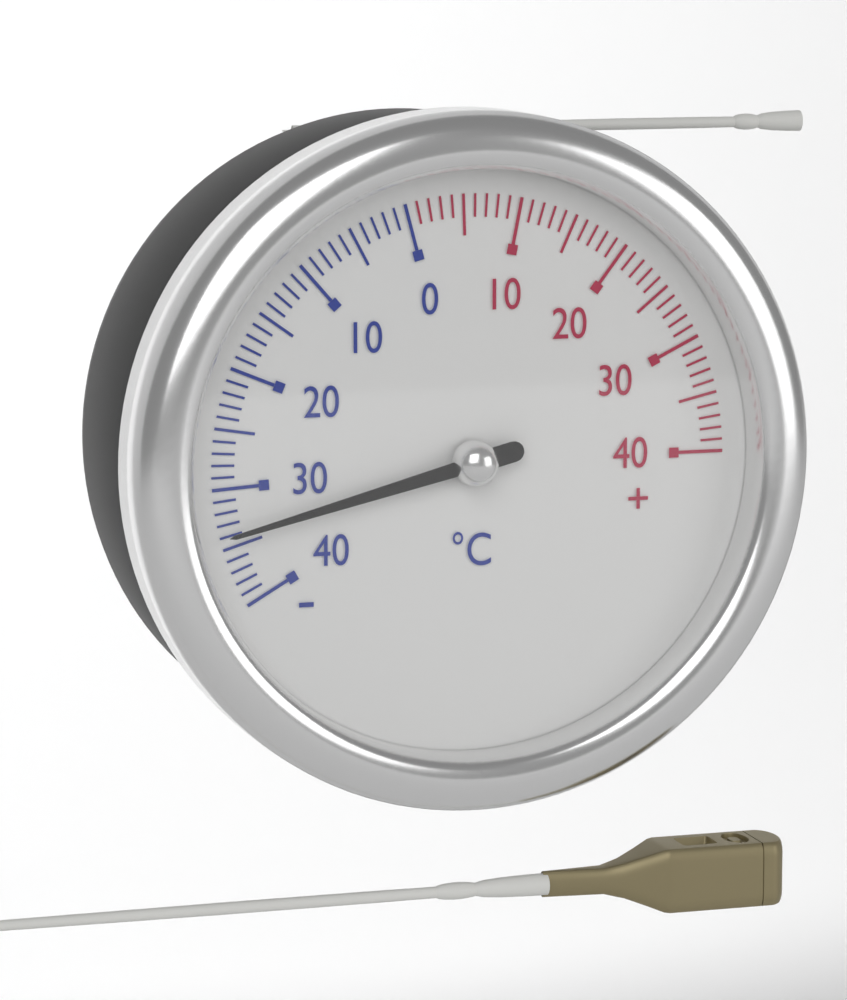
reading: -34 °C
